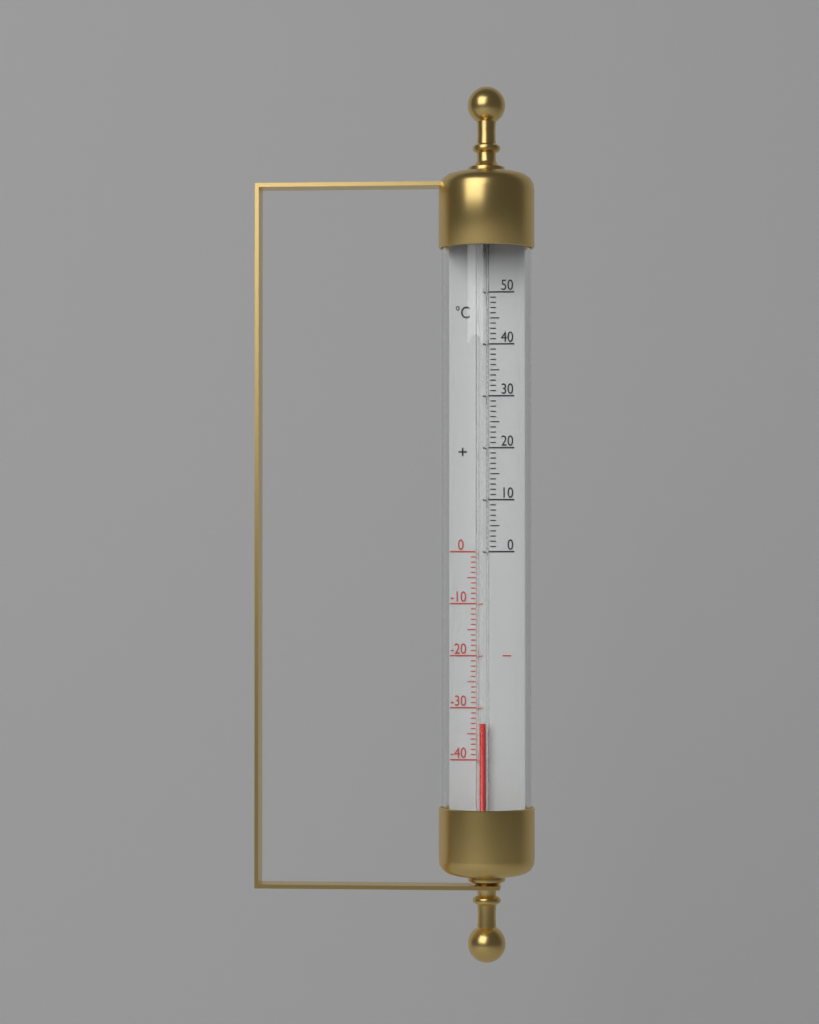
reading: -33 °C
